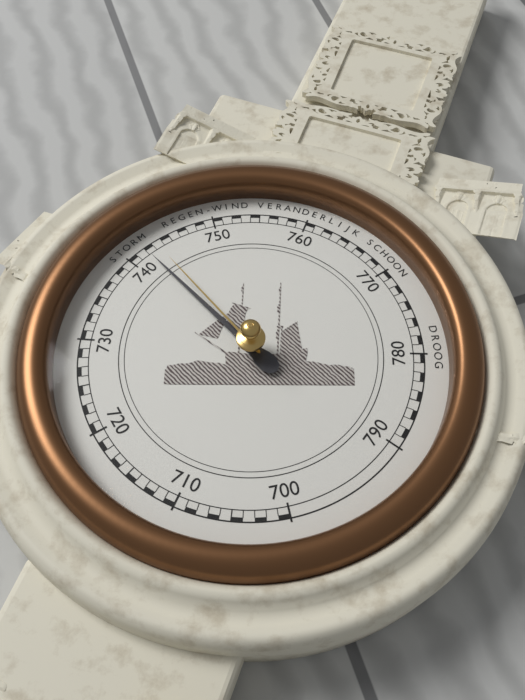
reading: 742 mmHg
